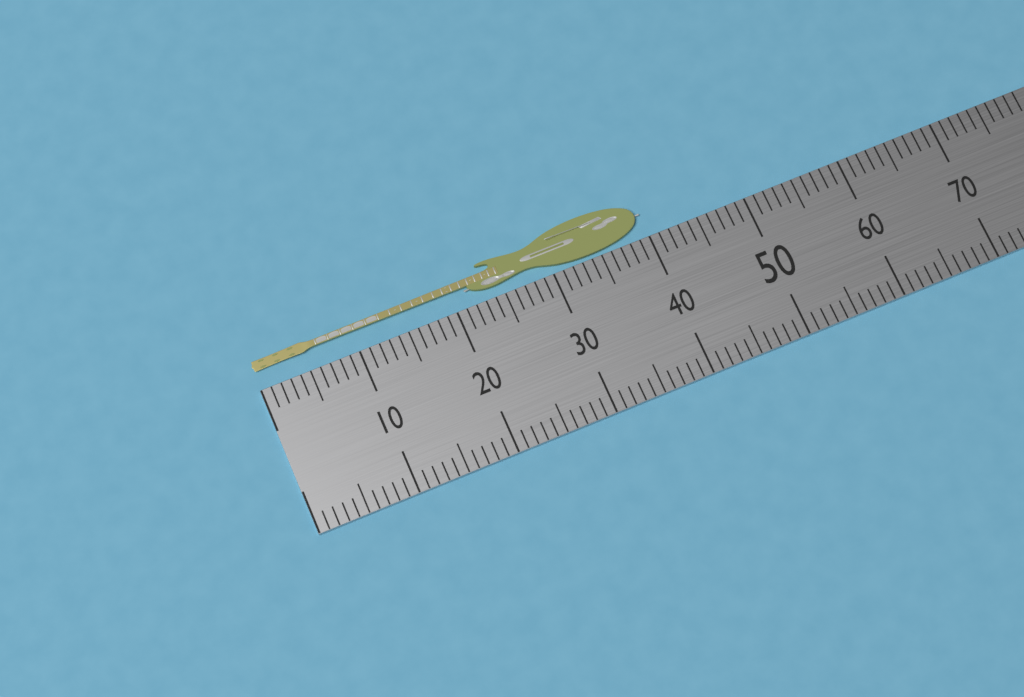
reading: 40 (no unit)
